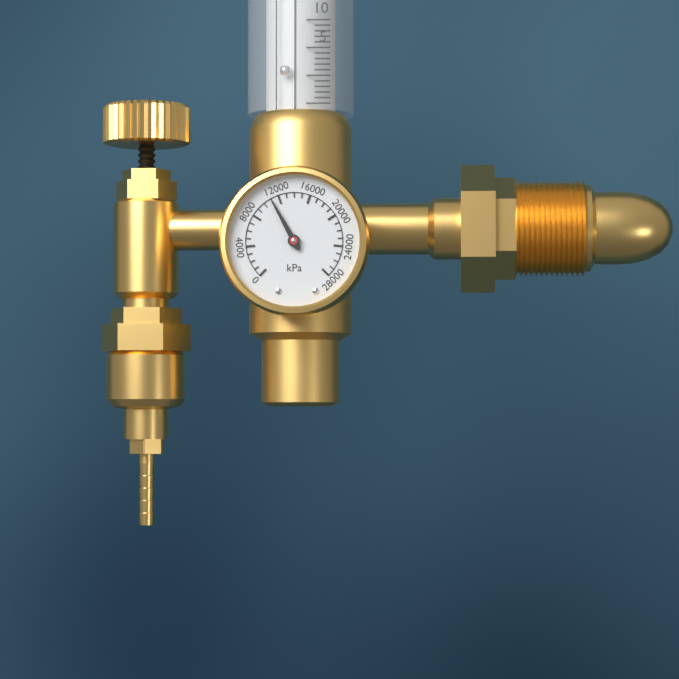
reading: 11000 kPa
